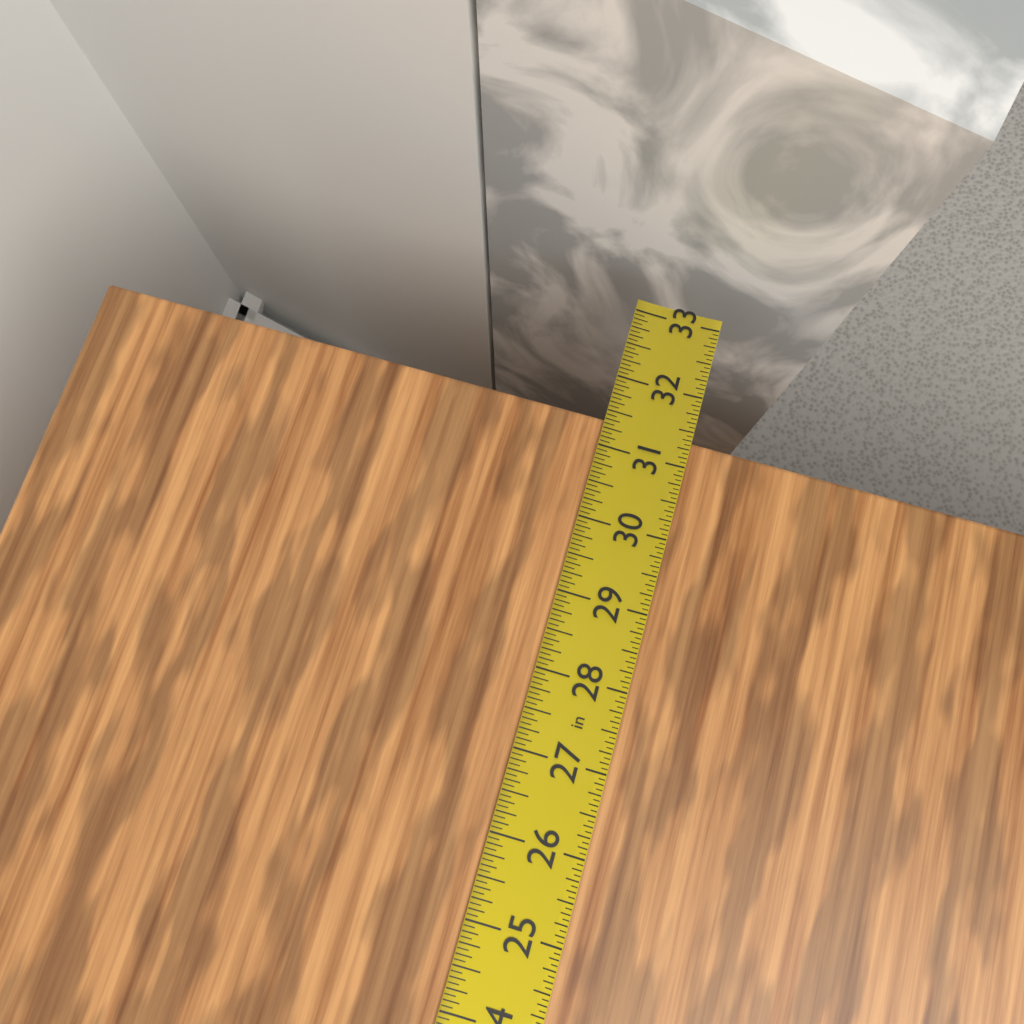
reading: 31.3750 in
